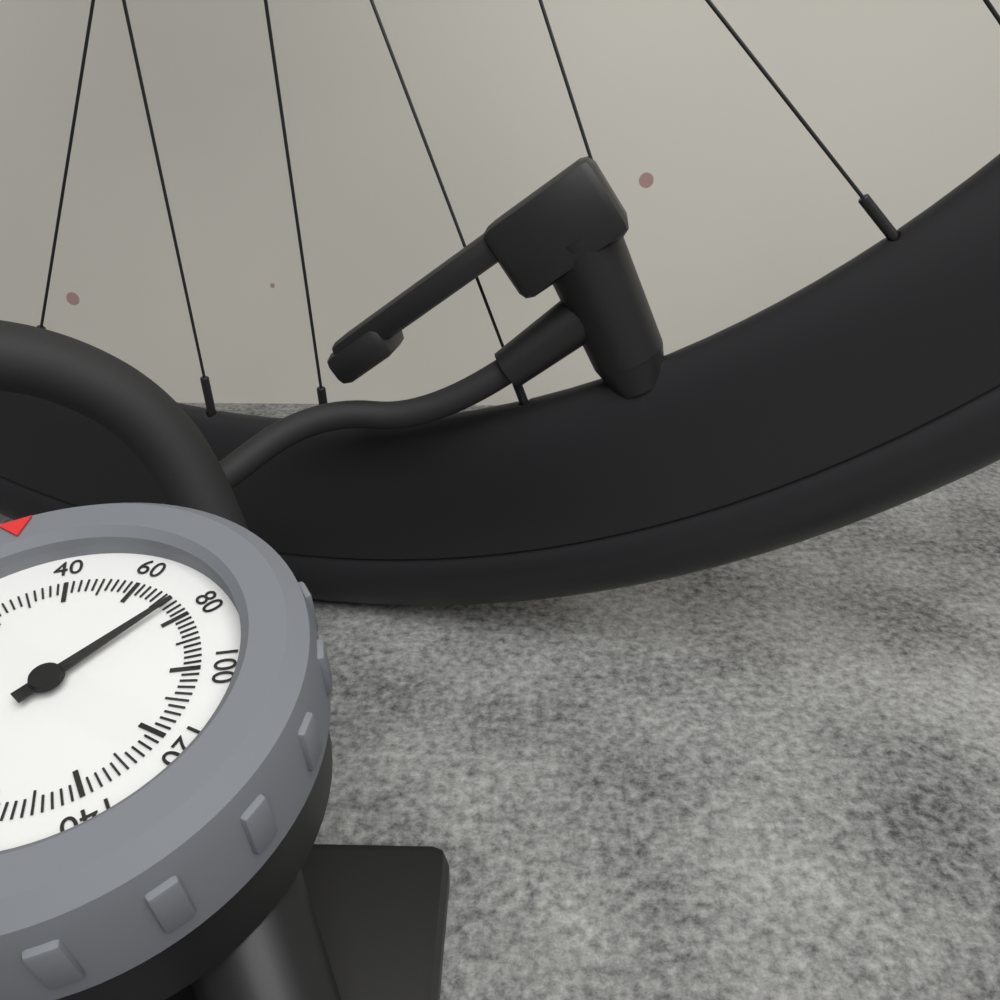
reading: 74 psi
